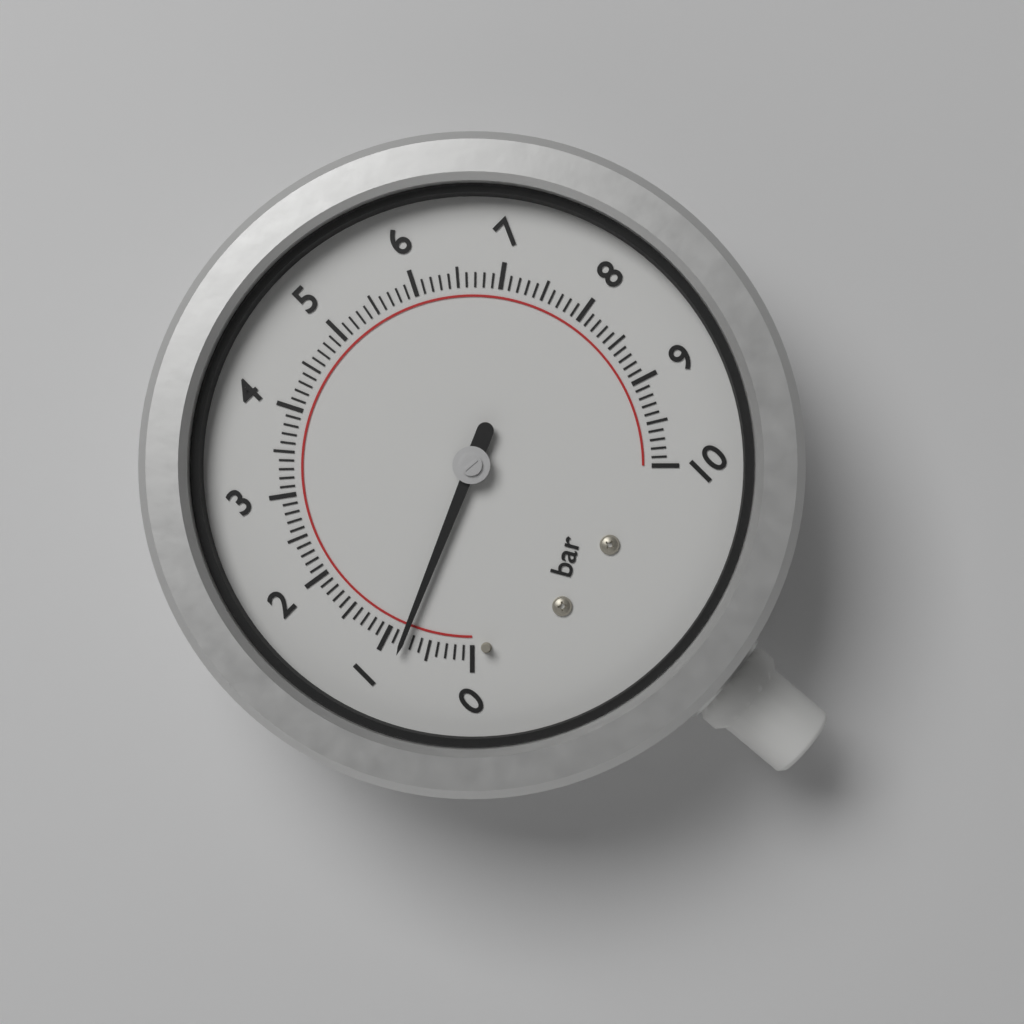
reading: 0.8 bar
